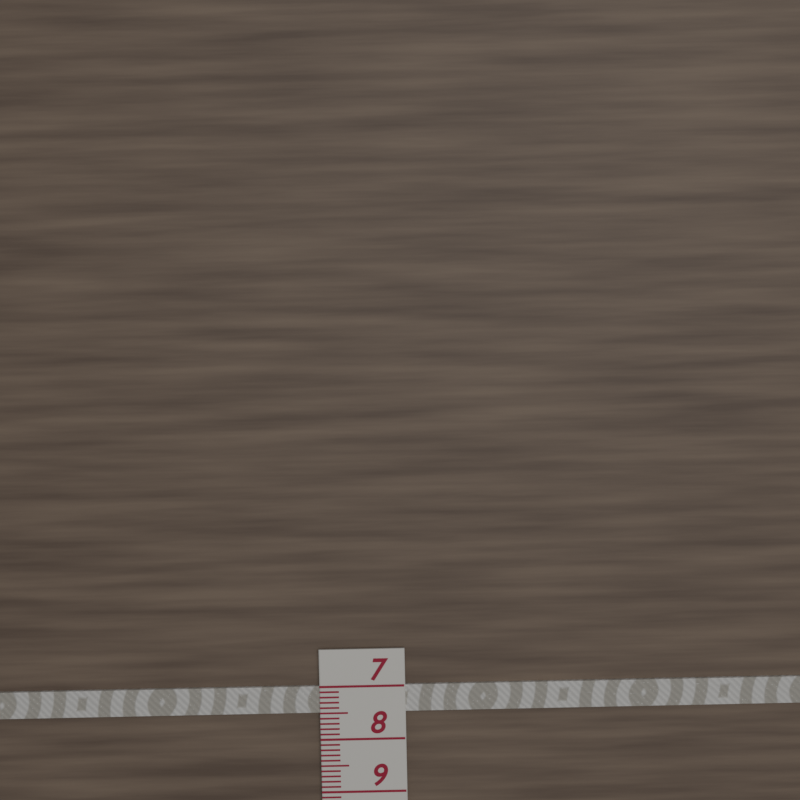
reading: 7.5 (no unit)
